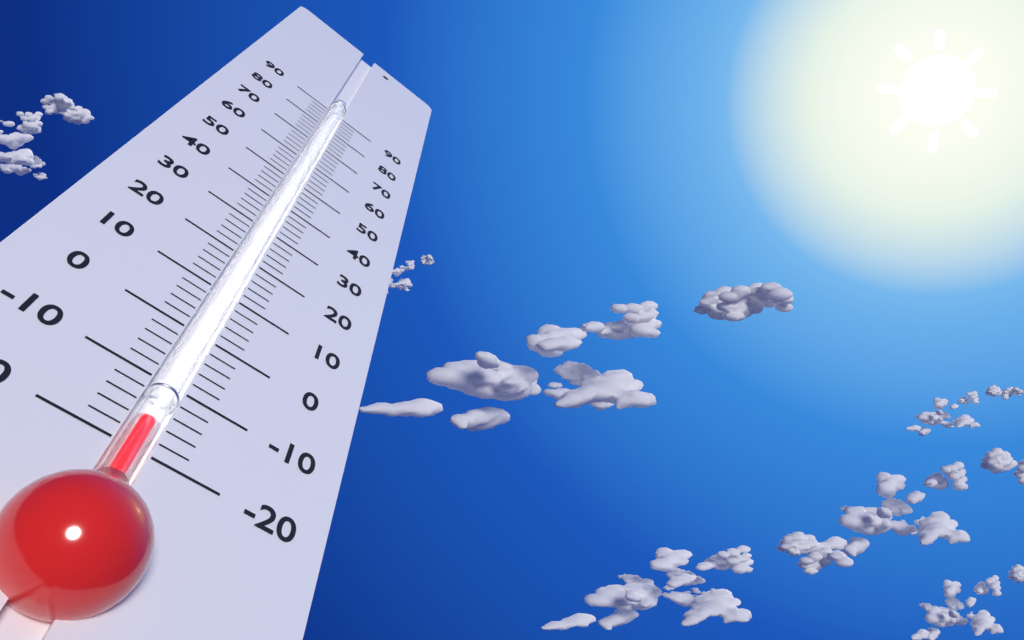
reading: -16 (no unit)
